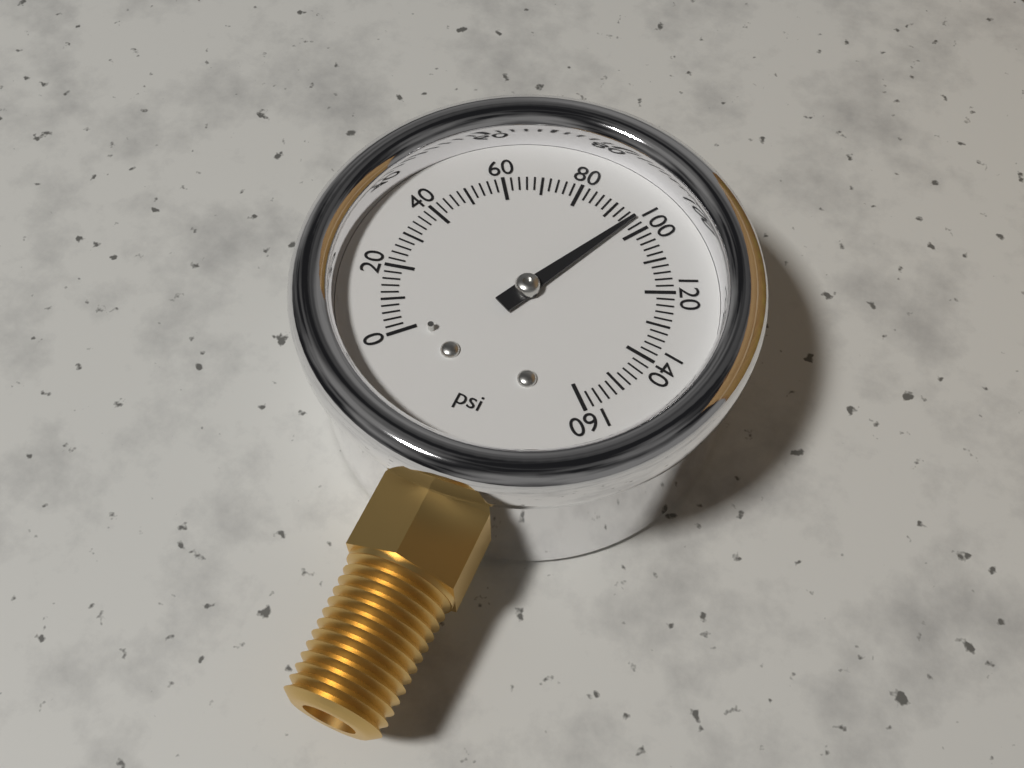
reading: 96 psi
